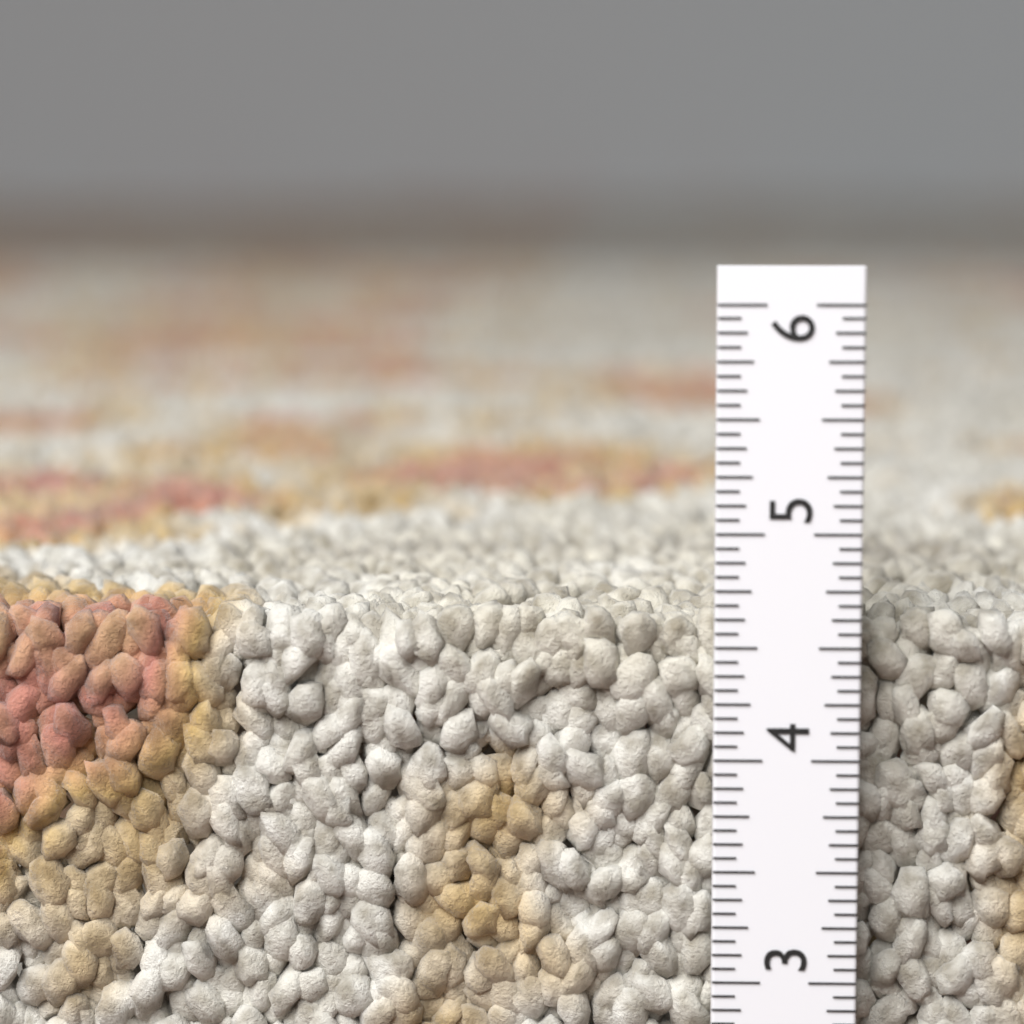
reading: 4.6250 in
